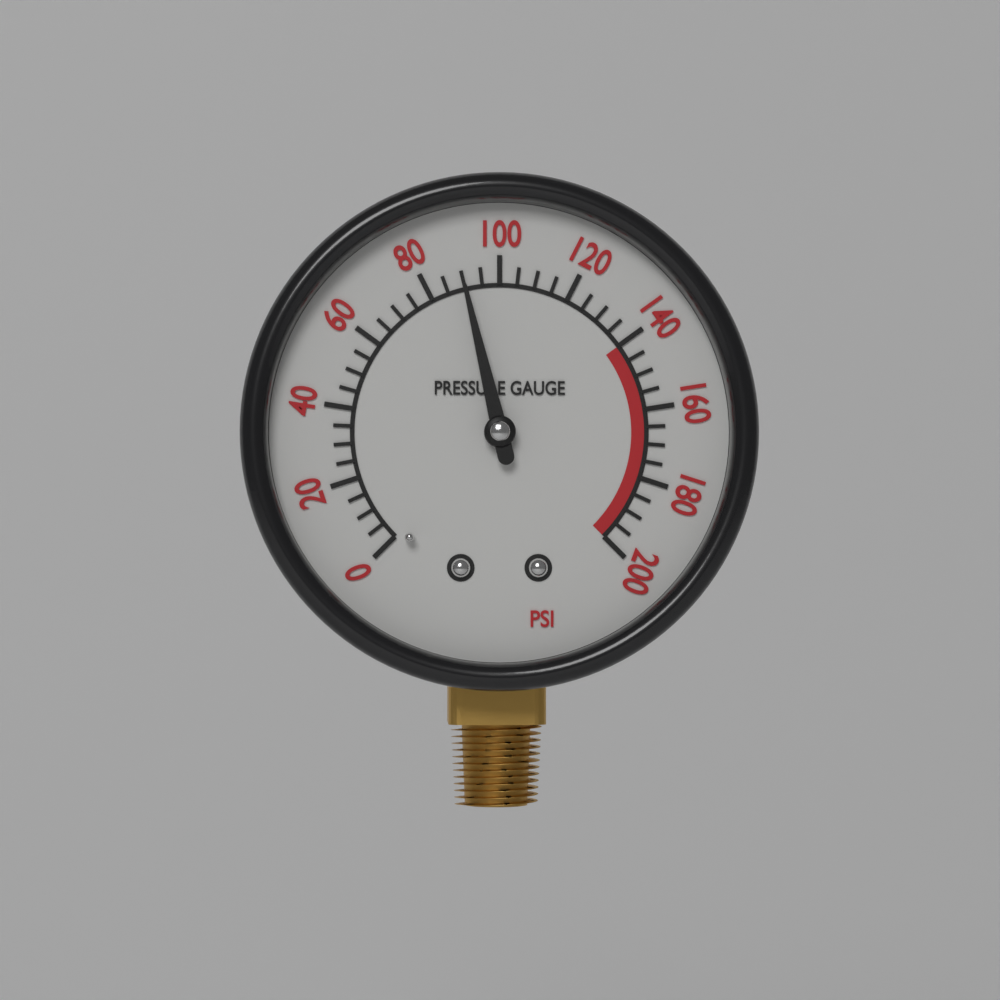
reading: 90 psi
